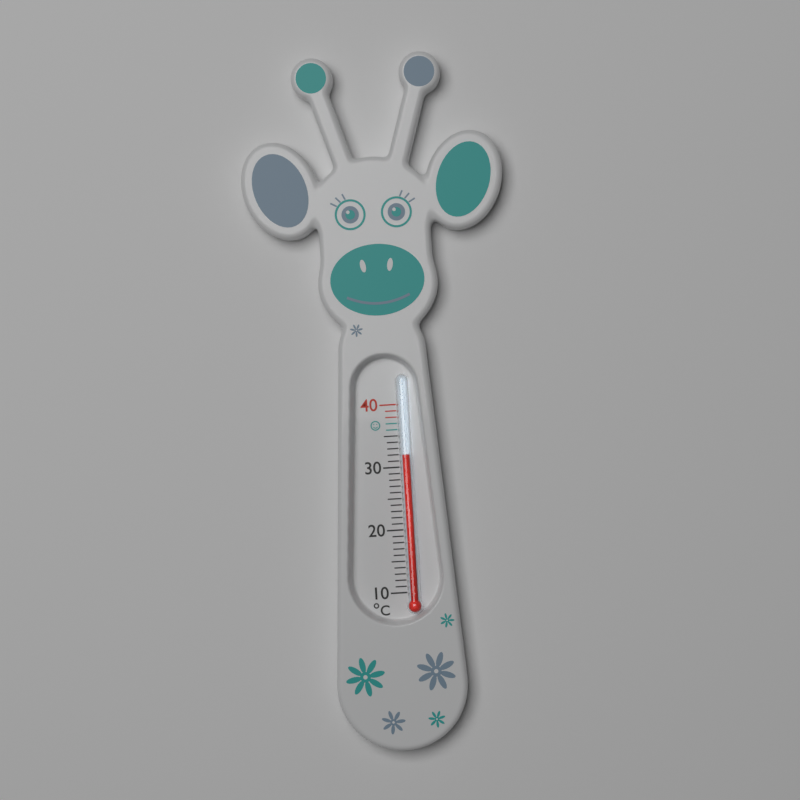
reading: 32 °C
